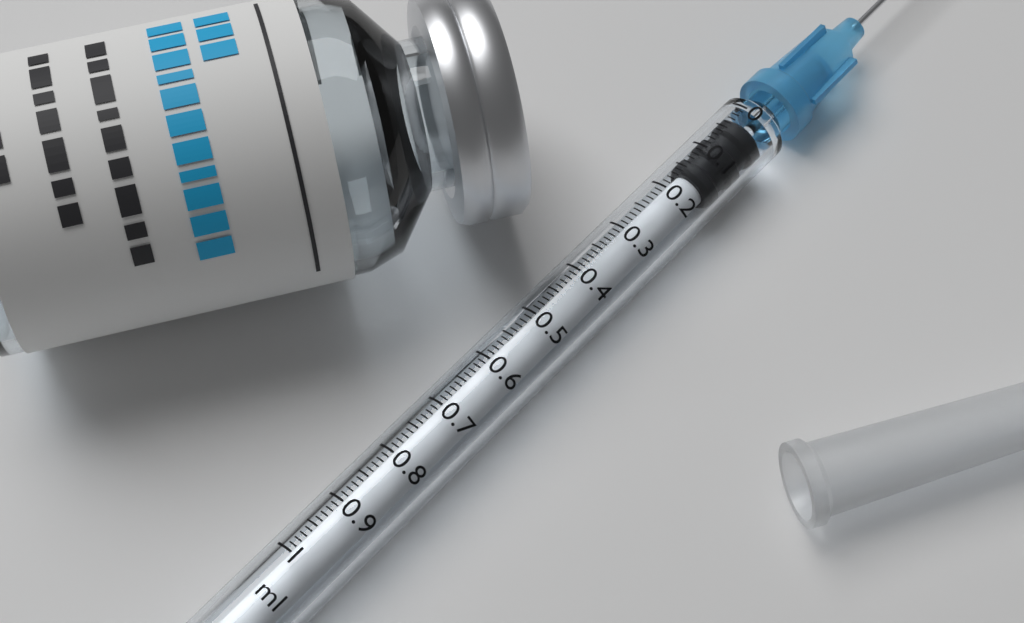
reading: 0.02 ml
